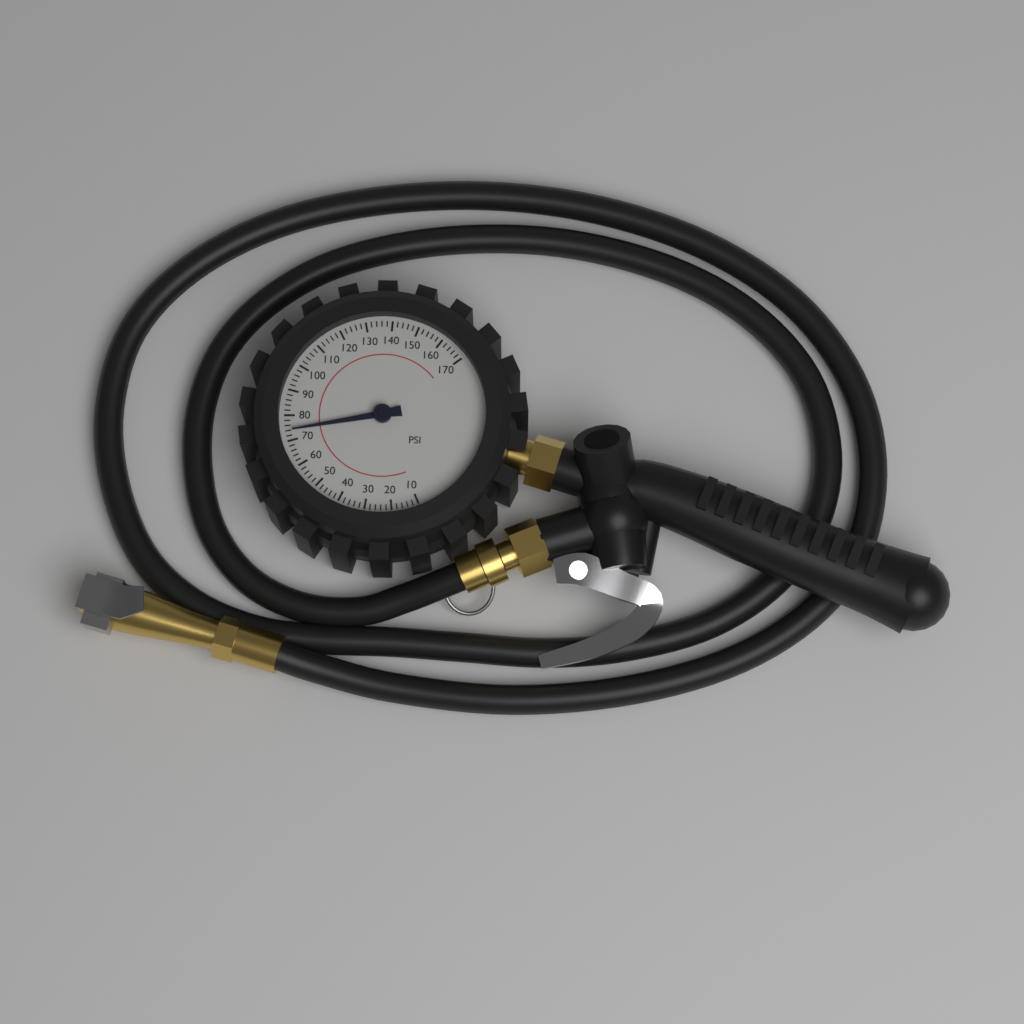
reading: 74 psi
